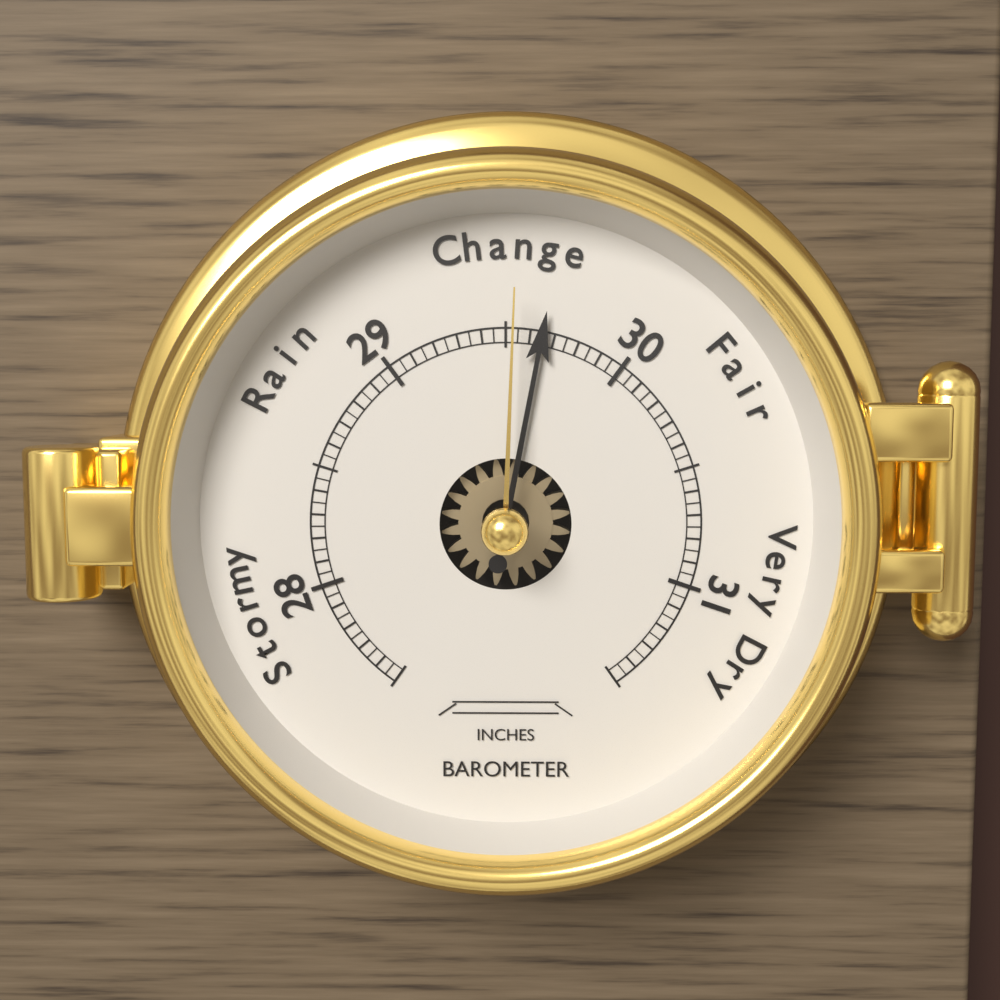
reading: 29.65 inches
